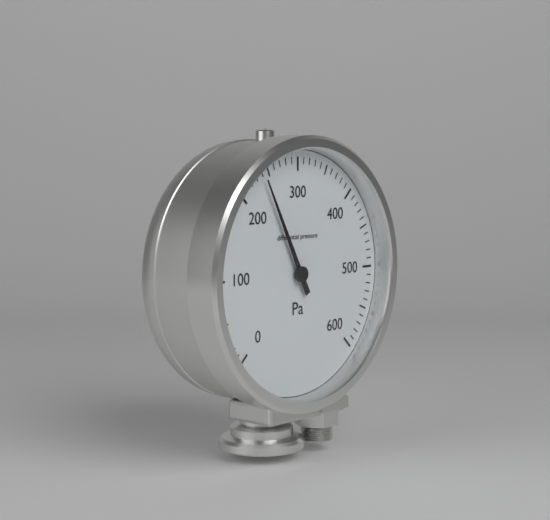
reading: 240 Pa
